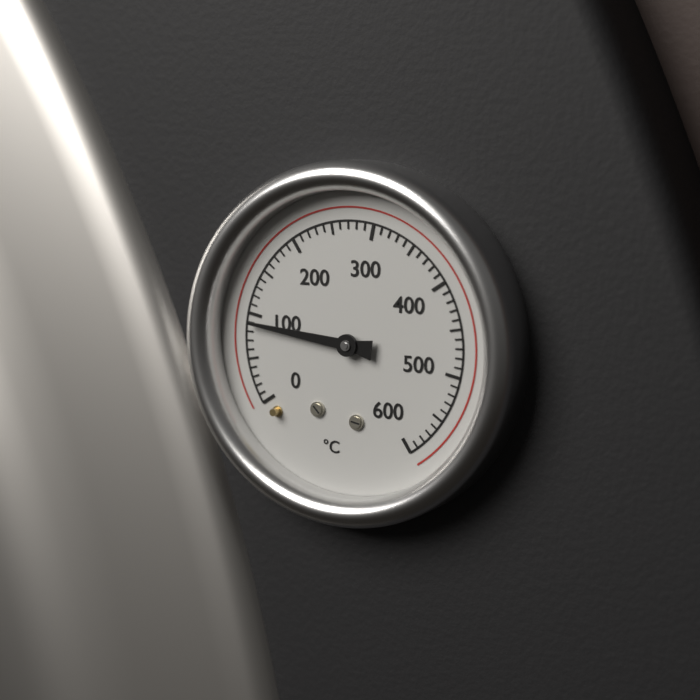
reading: 90 °C
